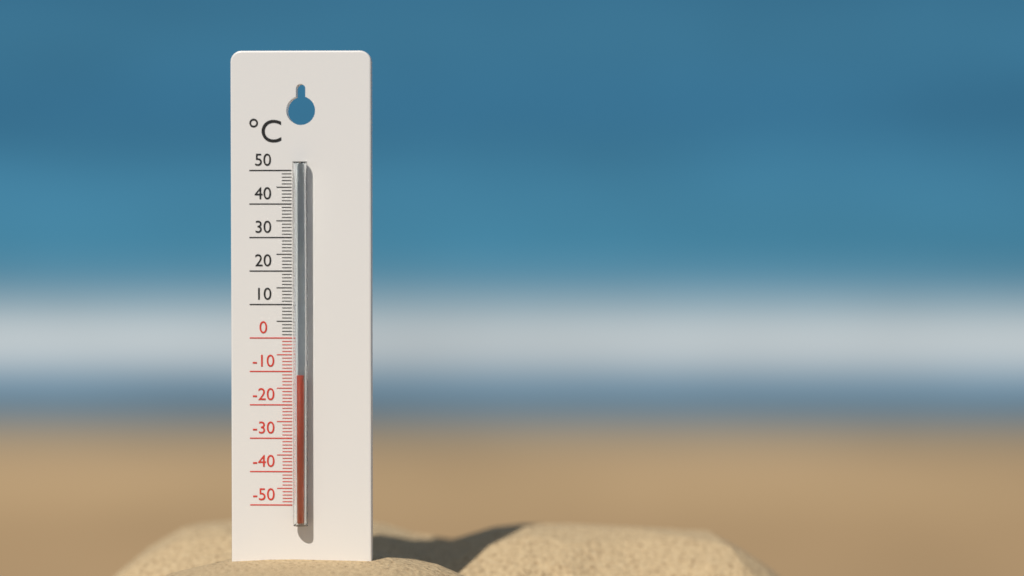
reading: -11 °C
